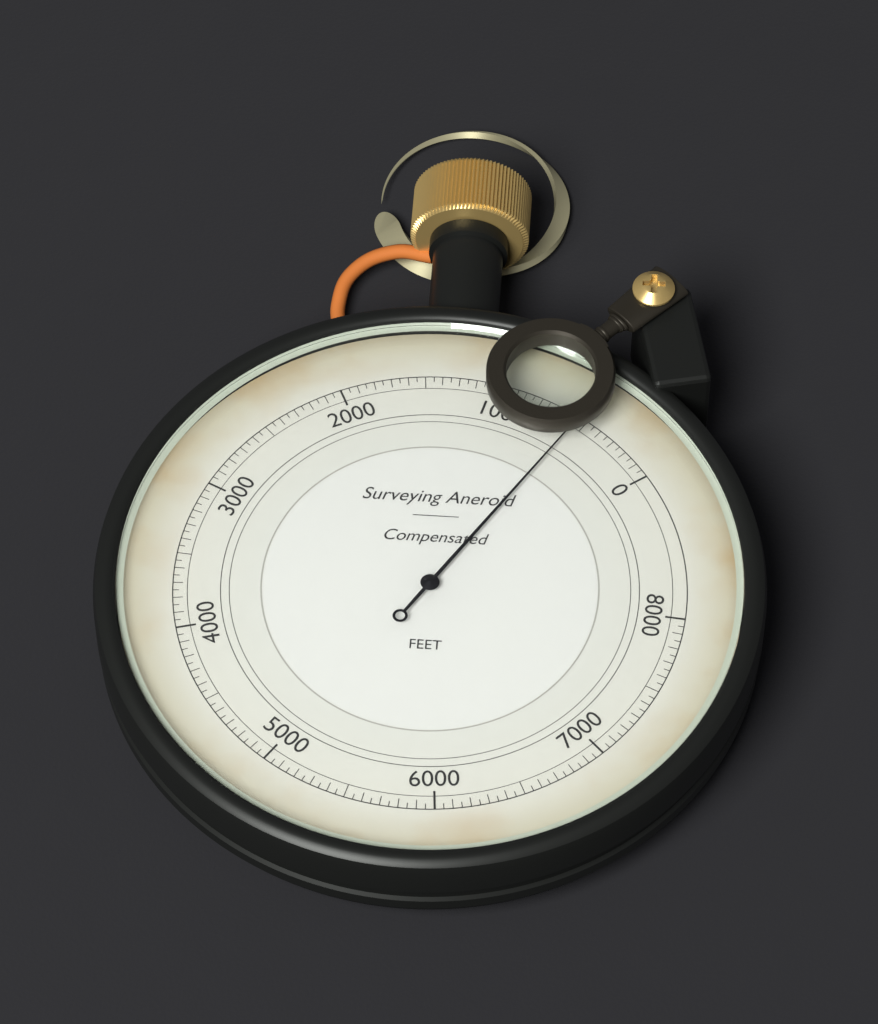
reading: 550 ft
